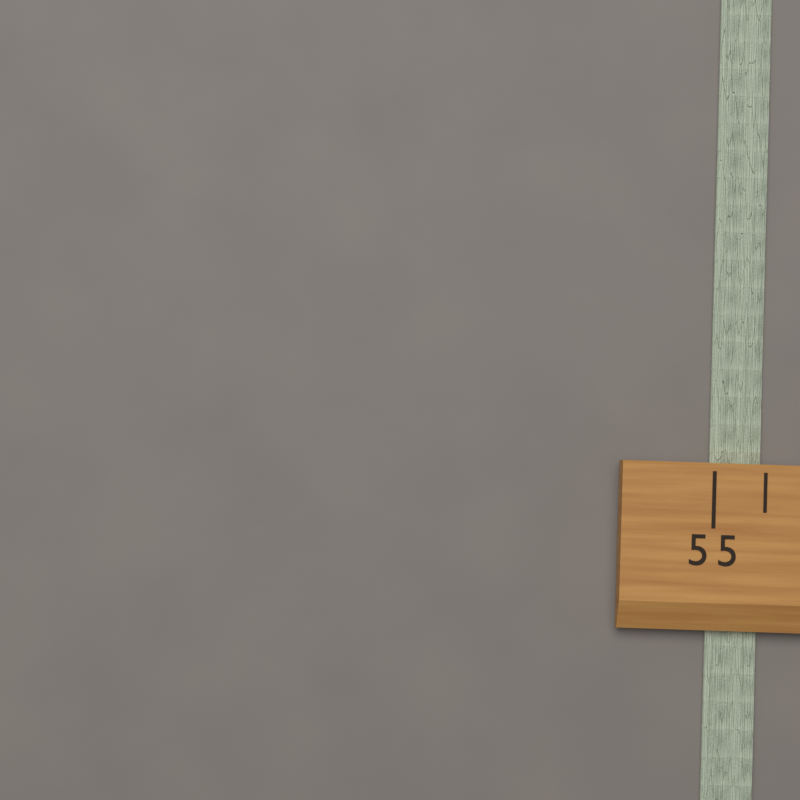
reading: 56 (no unit)
